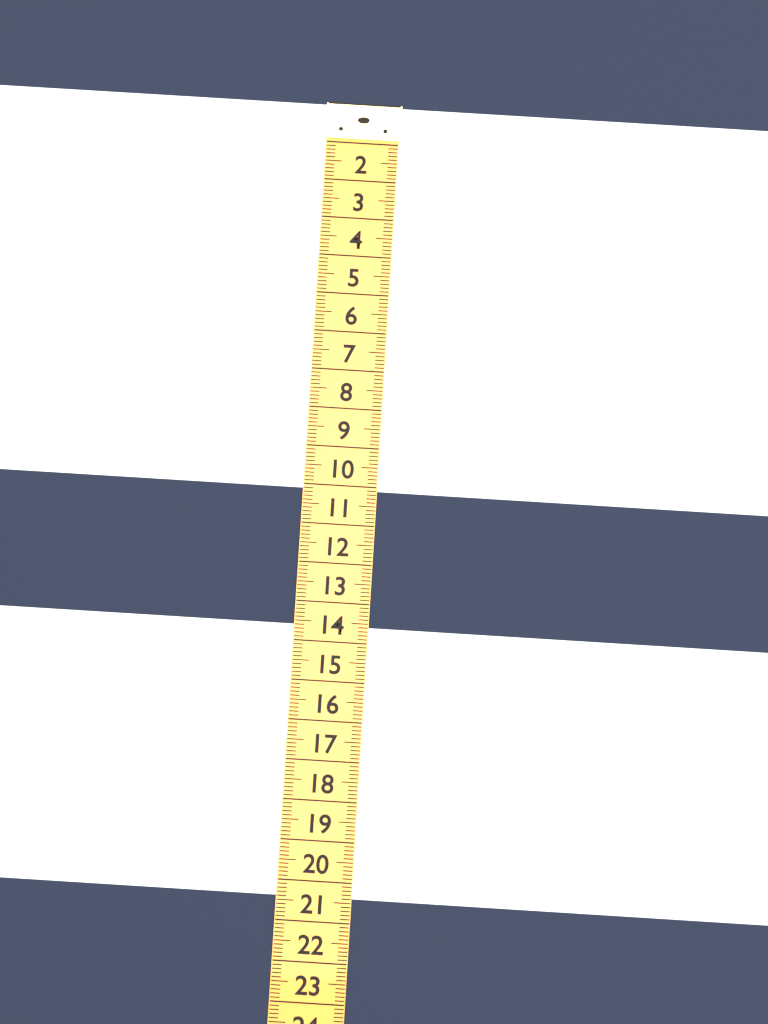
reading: 10.1 (no unit)
